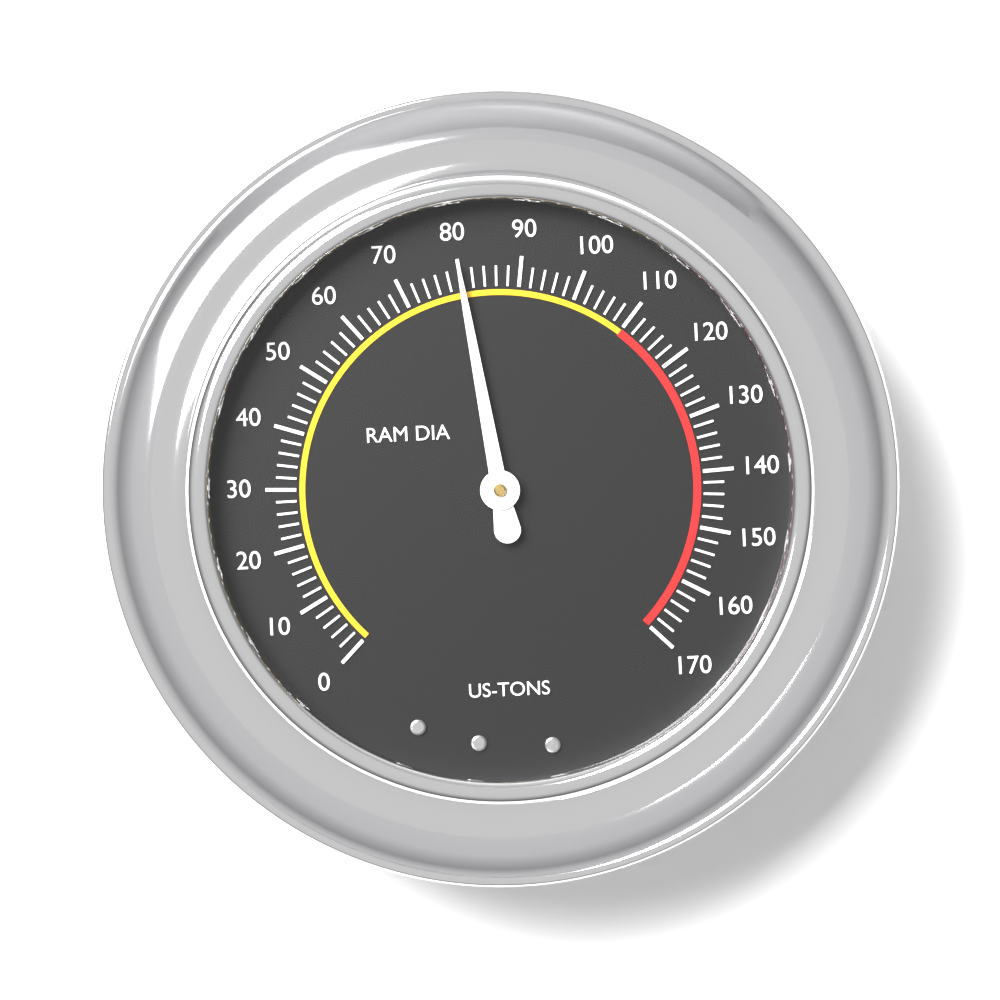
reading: 80 US-TONS
